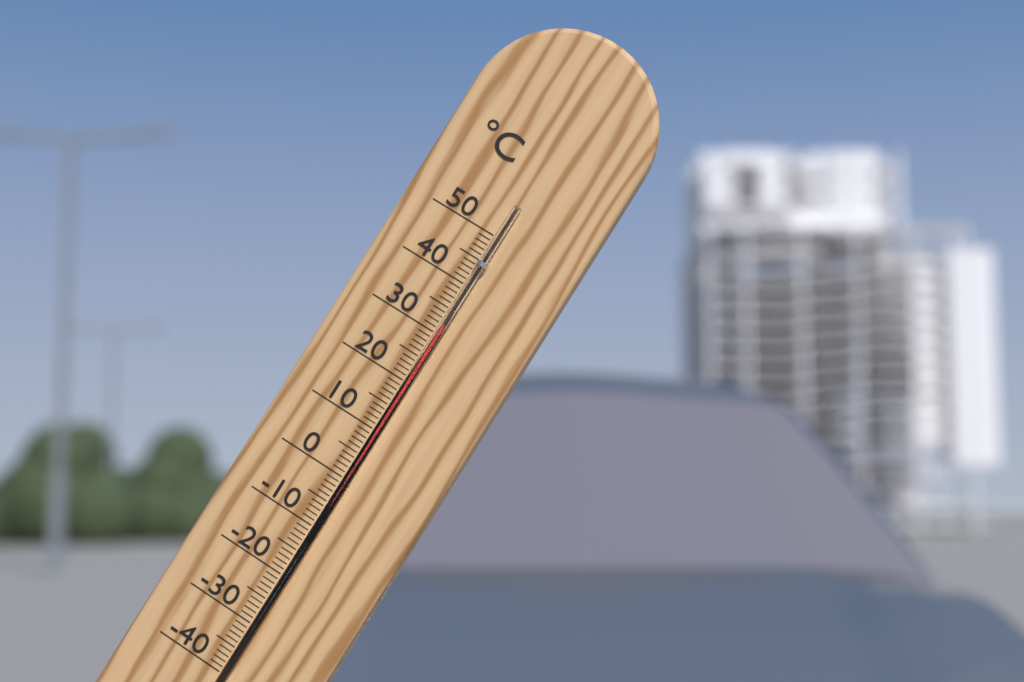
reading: 32 °C
